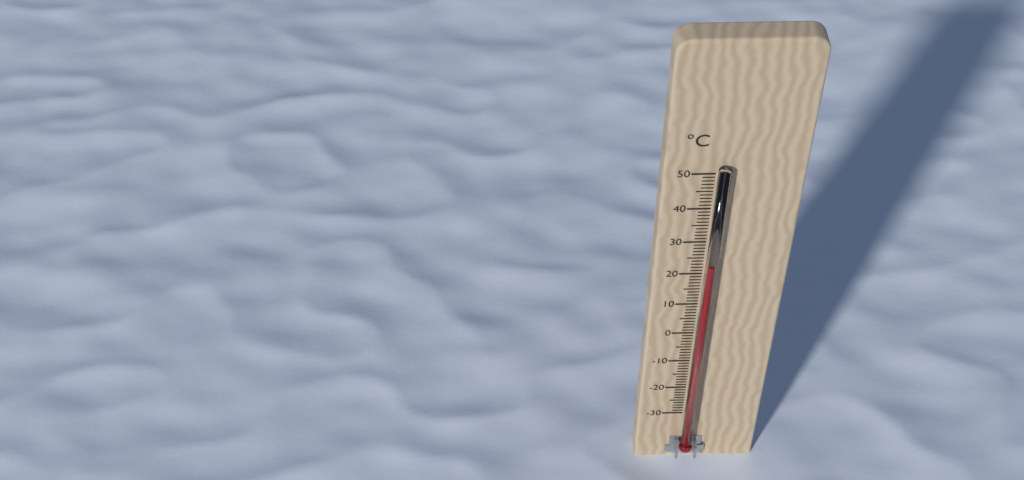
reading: 24 °C
